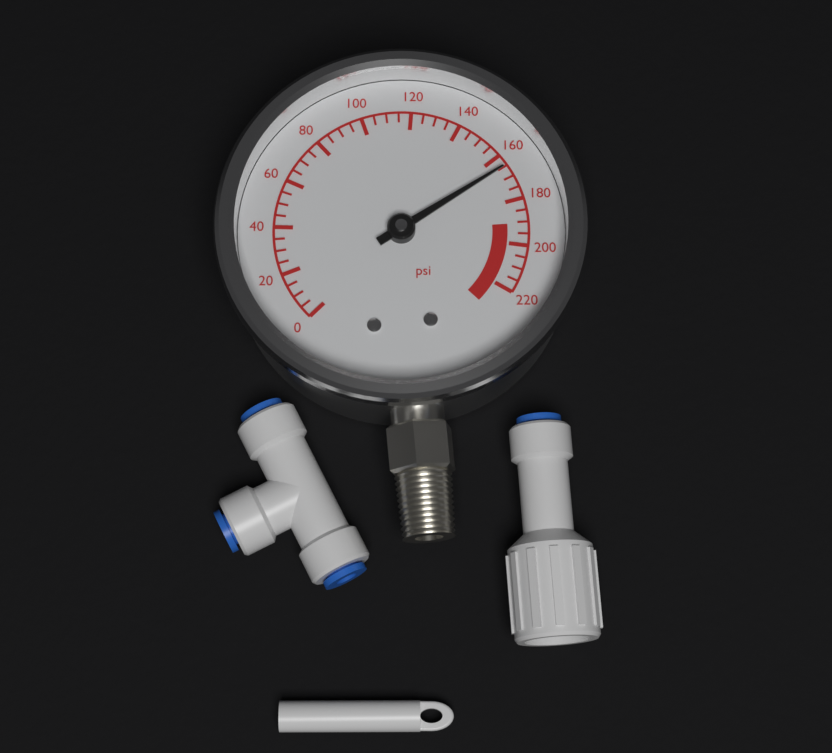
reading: 165 psi
